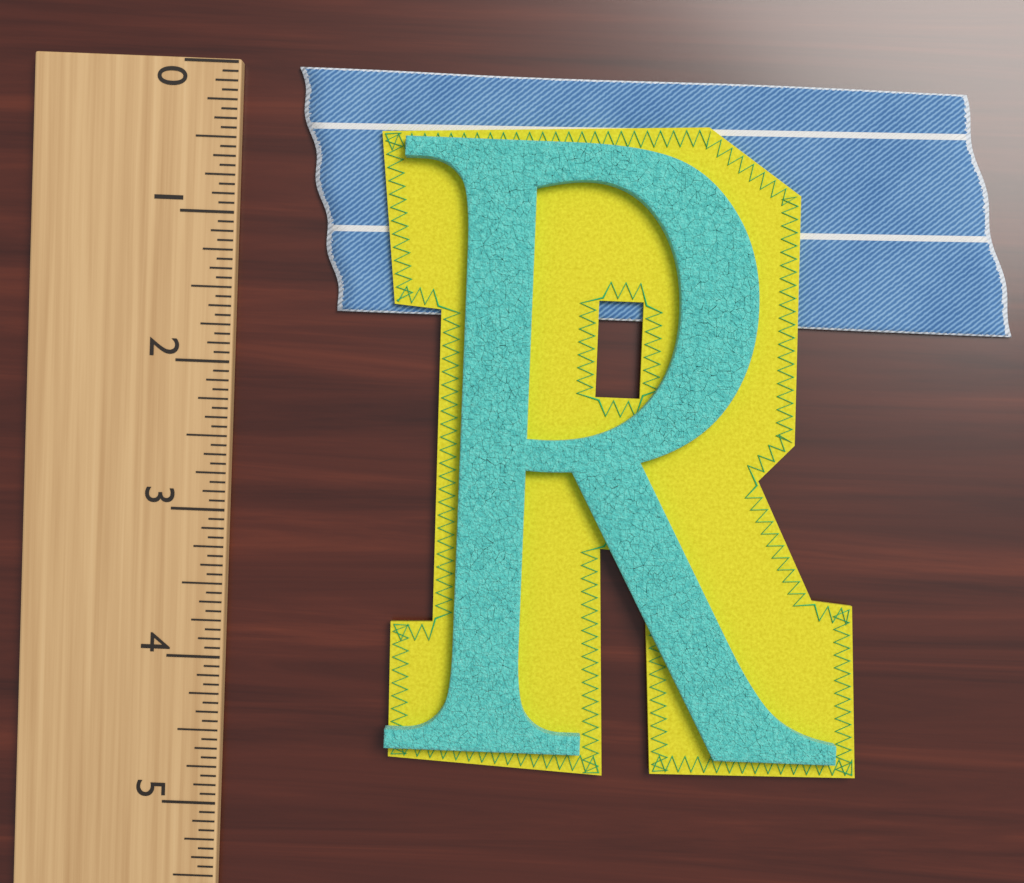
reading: 1.6250 (no unit)
